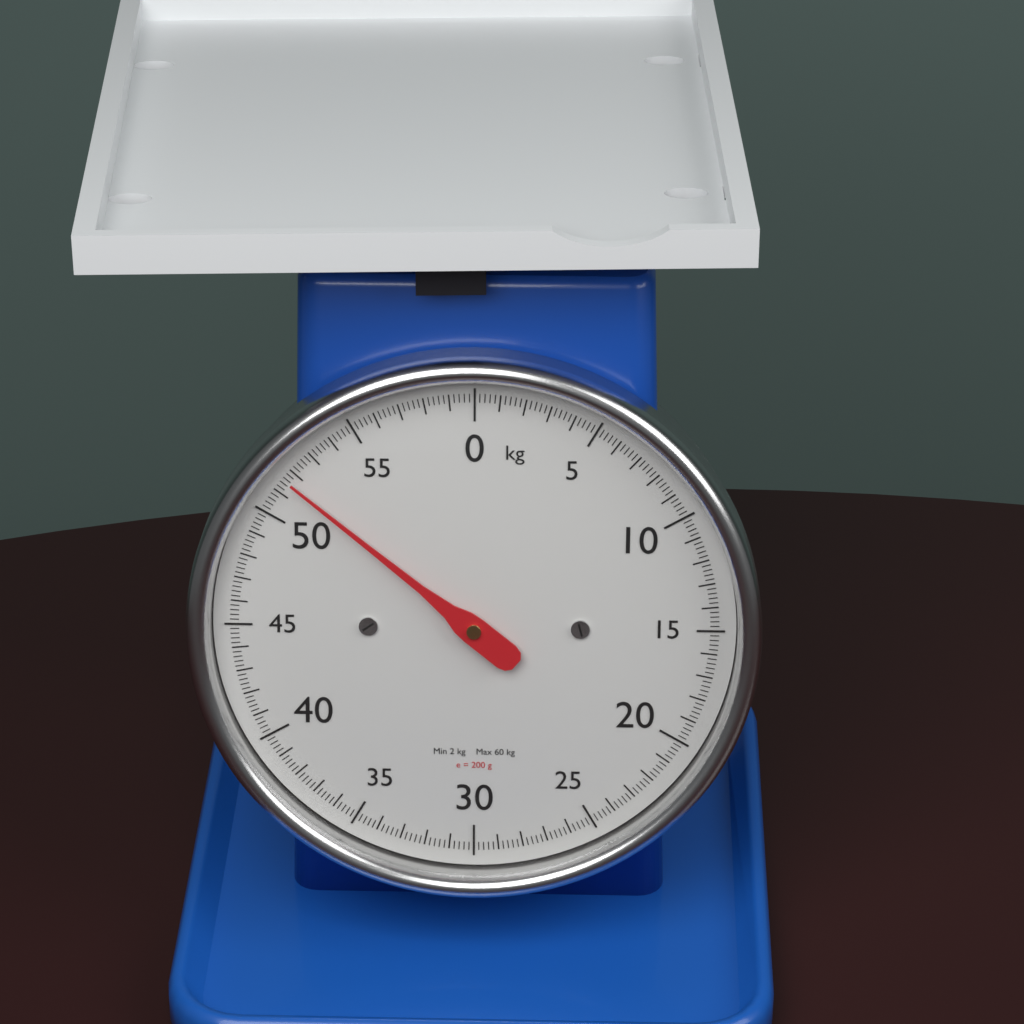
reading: 51.6 kg
